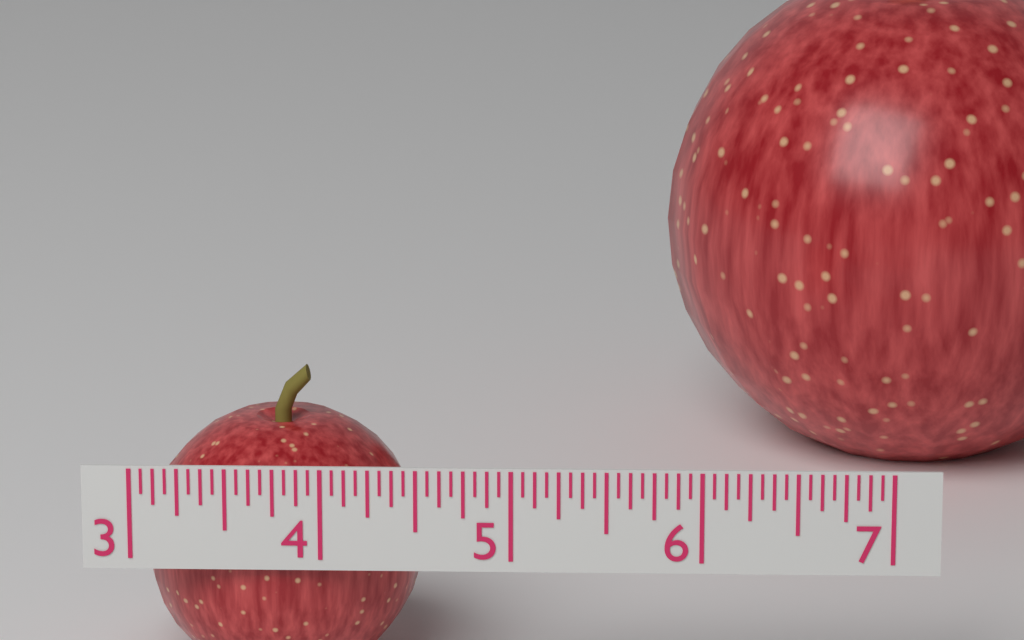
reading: 4.5000 (no unit)
